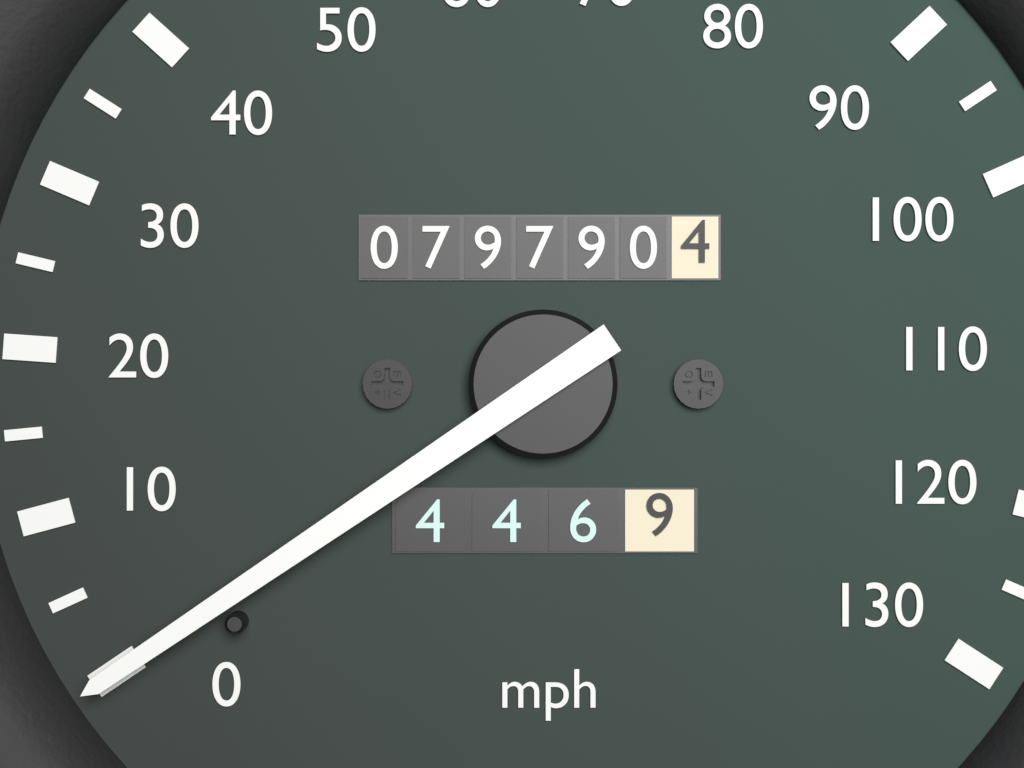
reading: 0 mph
